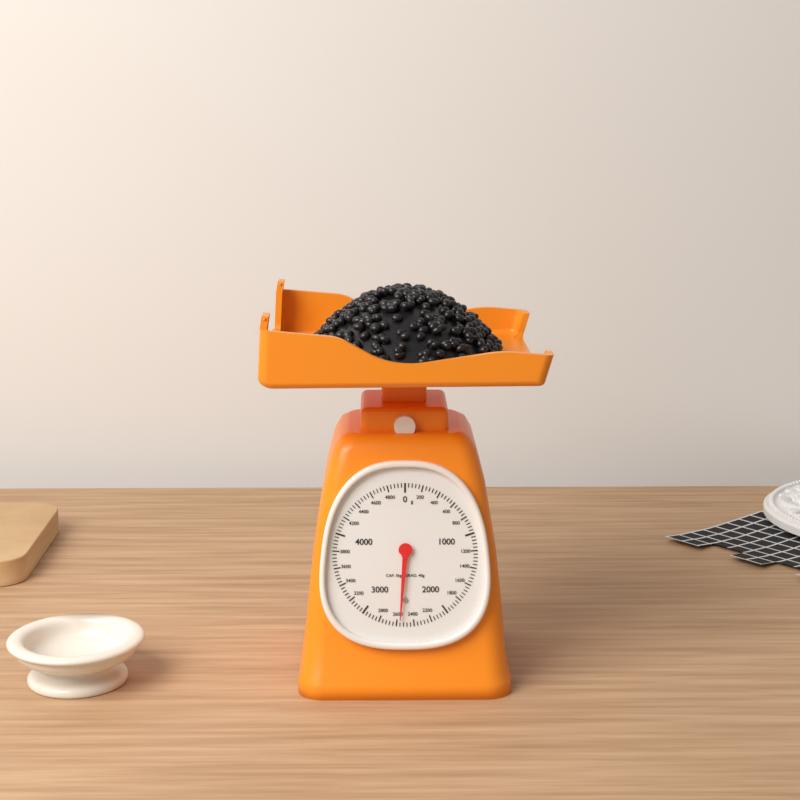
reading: 2560 g
